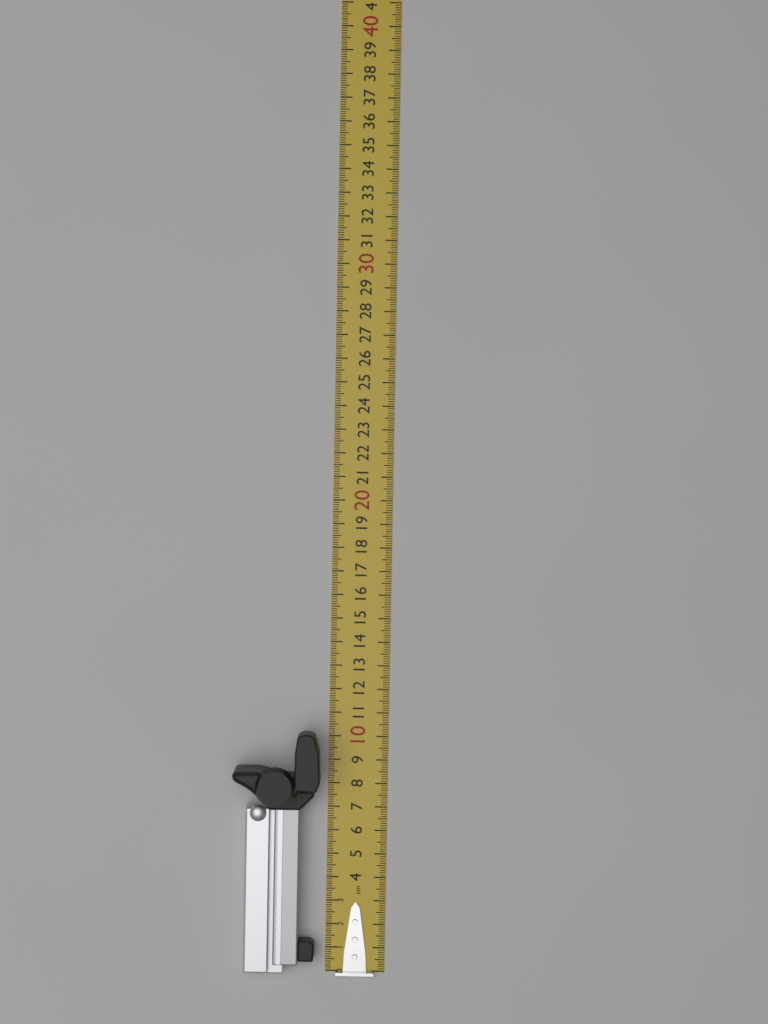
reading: 10.3 cm
